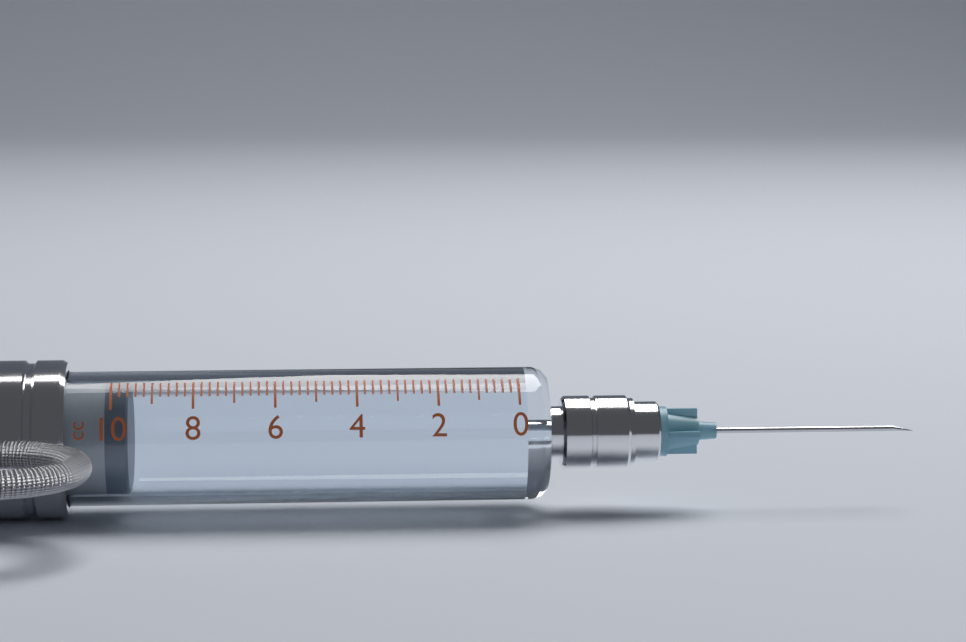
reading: 9.6 cc
